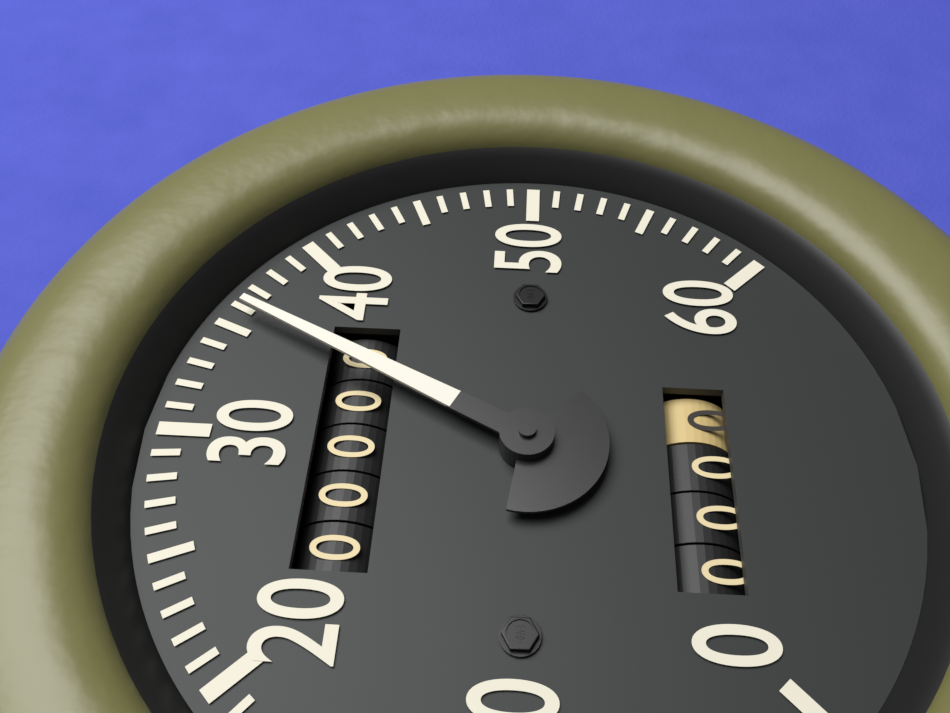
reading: 36 (no unit)
